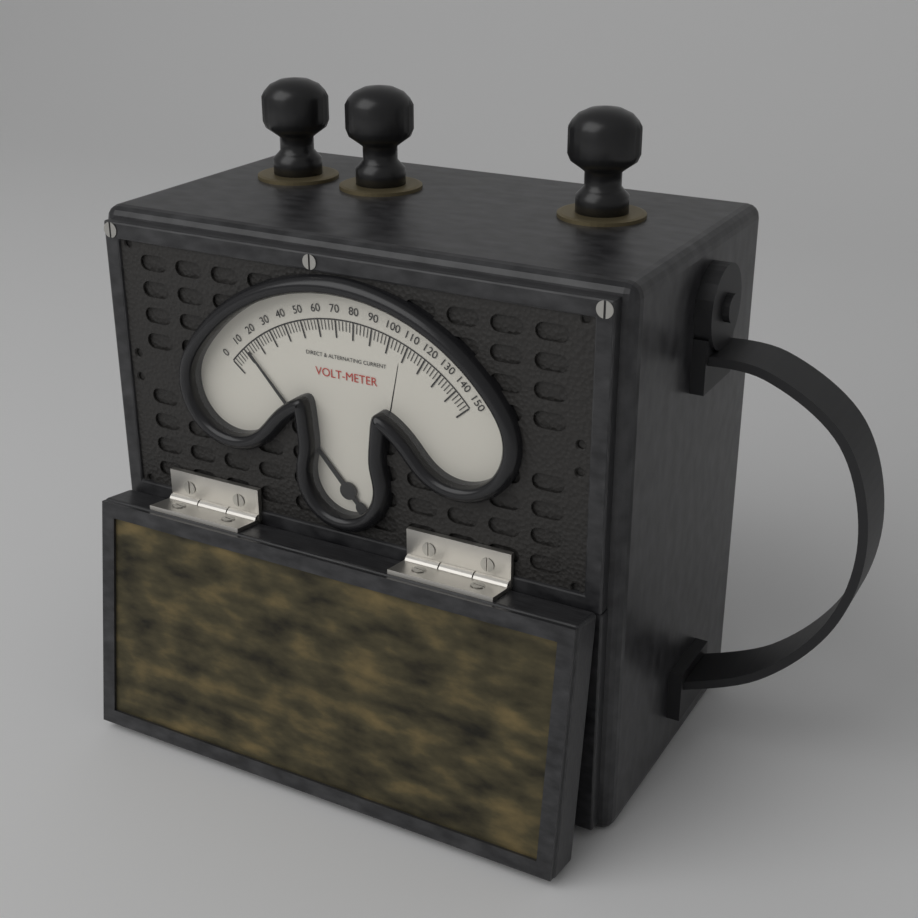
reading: 12 V
